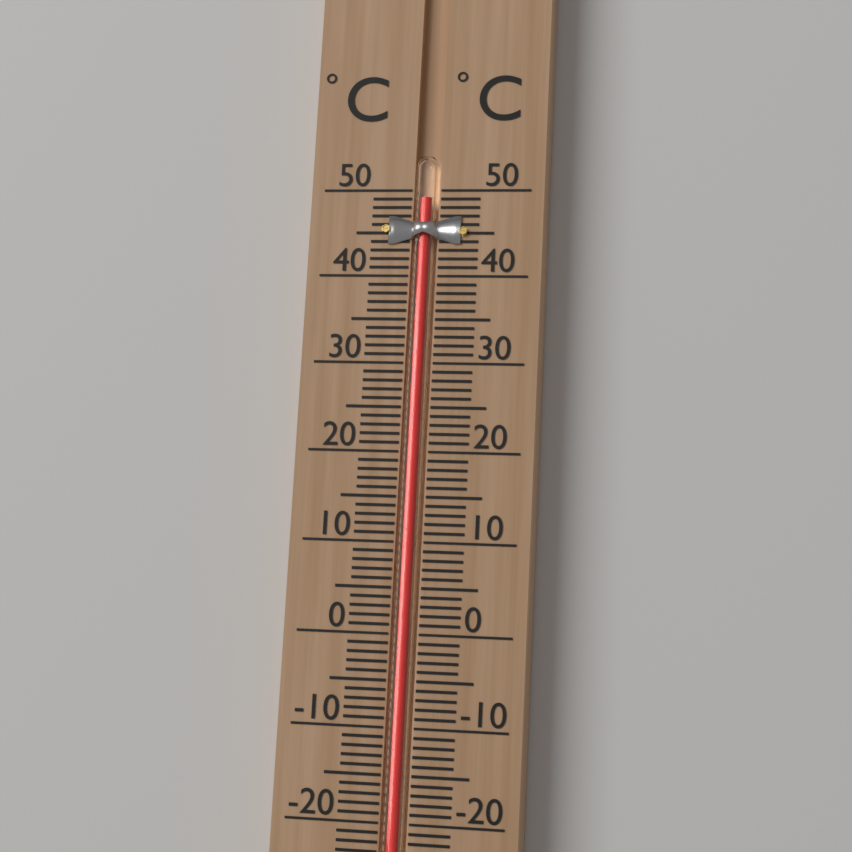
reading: 49 °C
